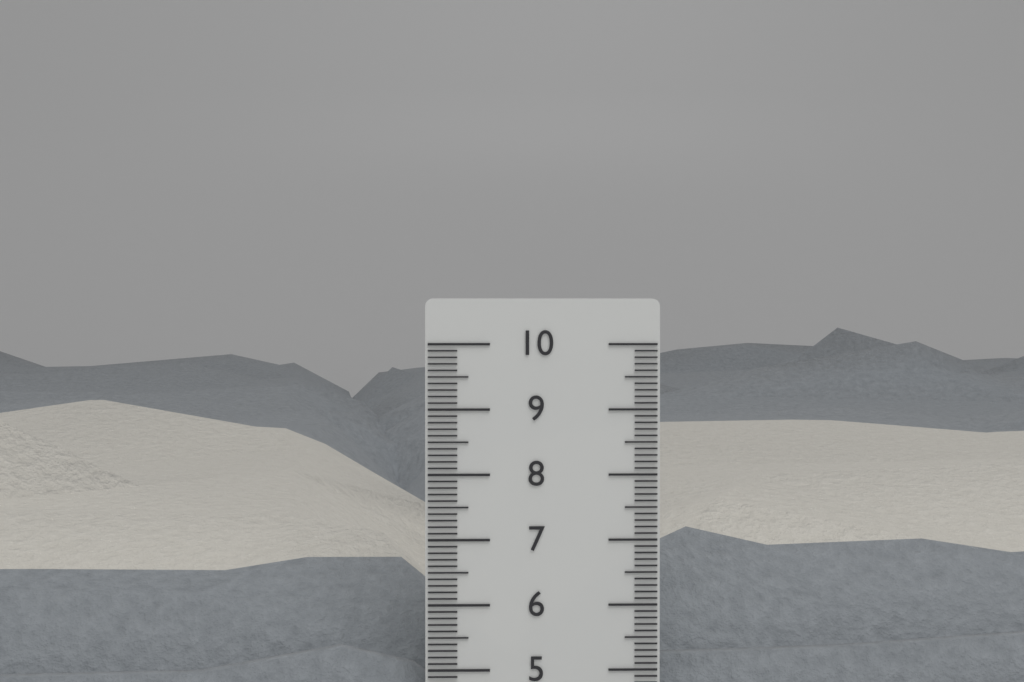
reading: 9.9 cm
